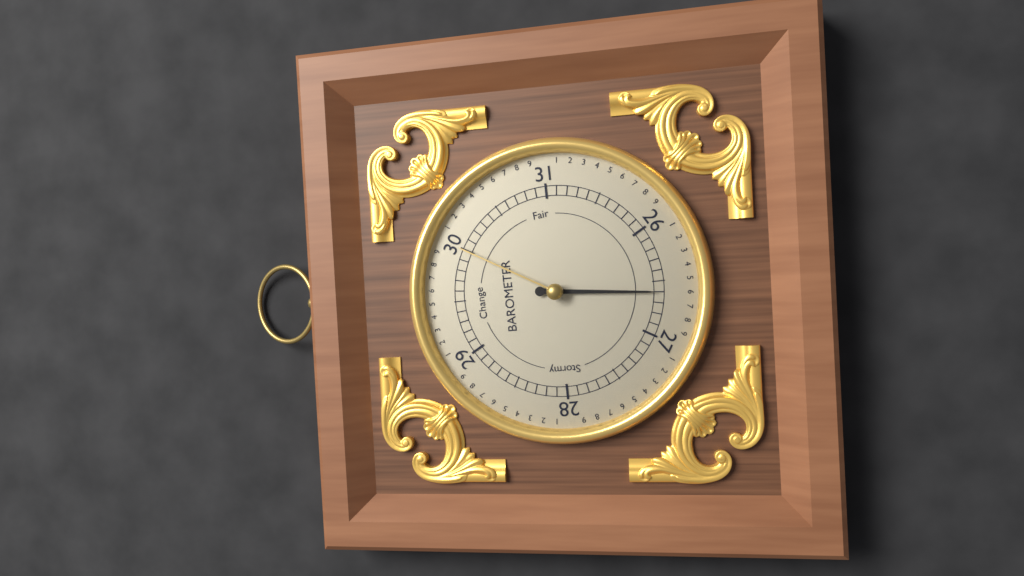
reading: 26.6 (no unit)
